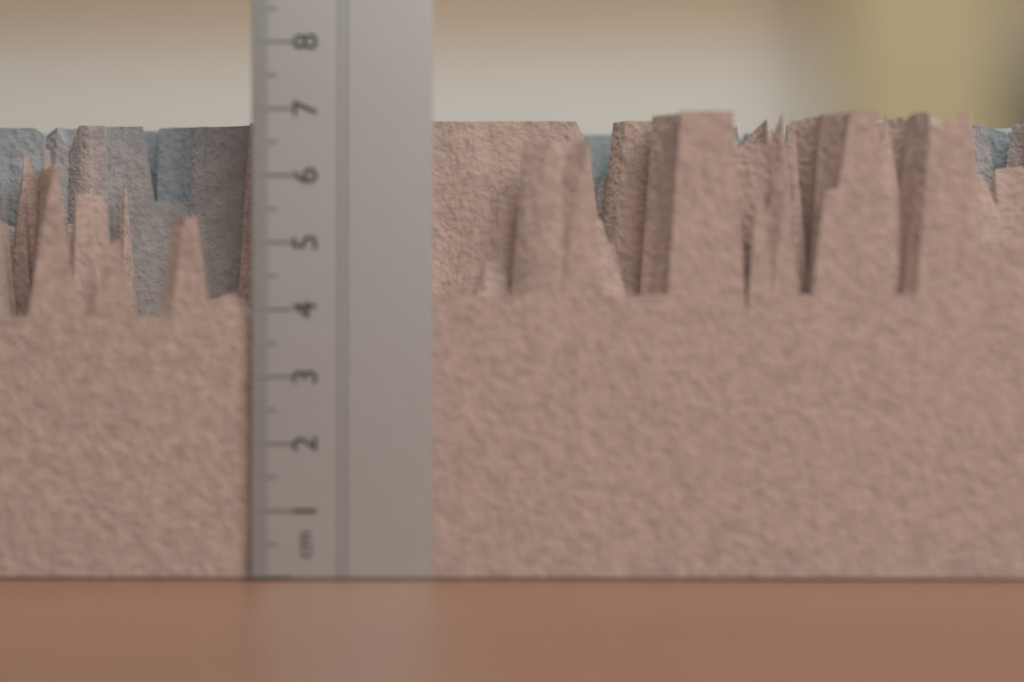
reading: 7.0 cm
